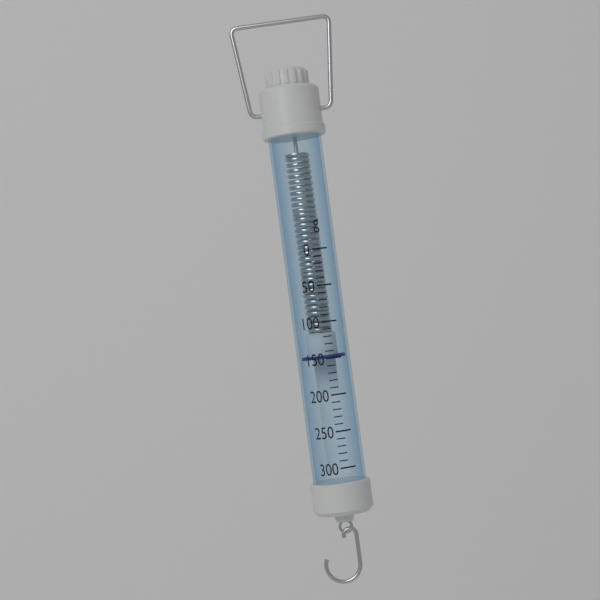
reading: 150 g
